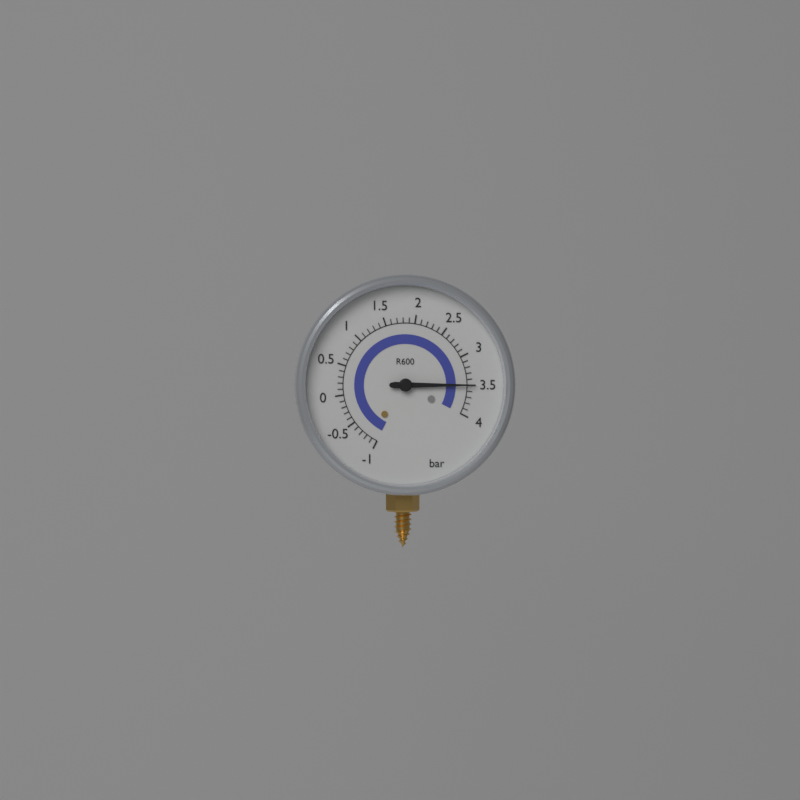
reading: 3.5 bar
